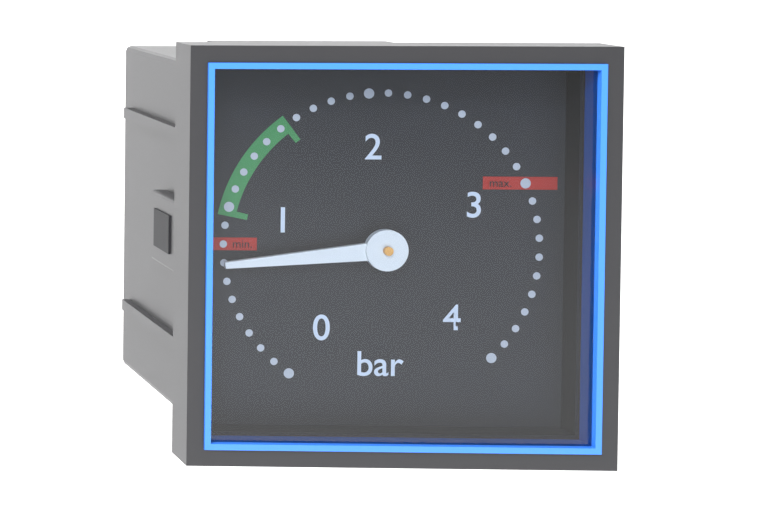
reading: 0.7 bar
